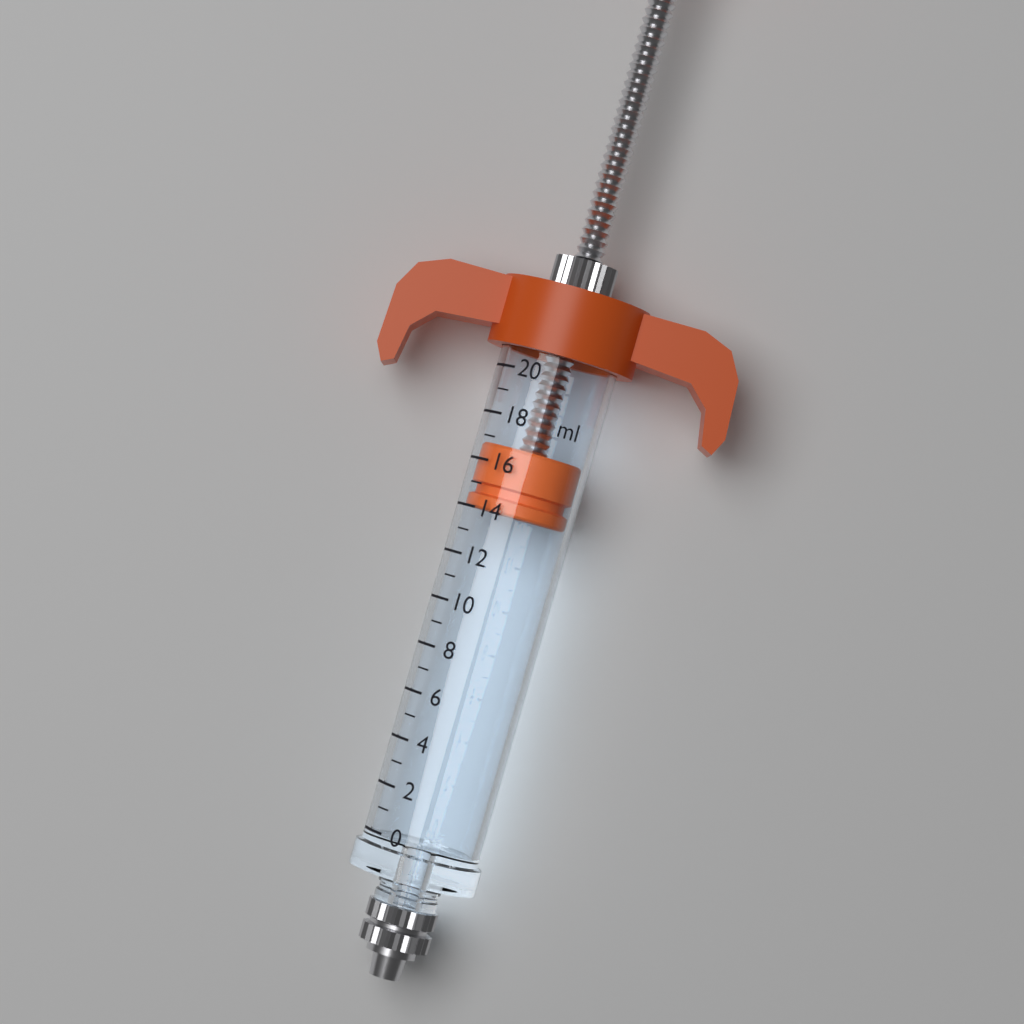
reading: 14 ml
